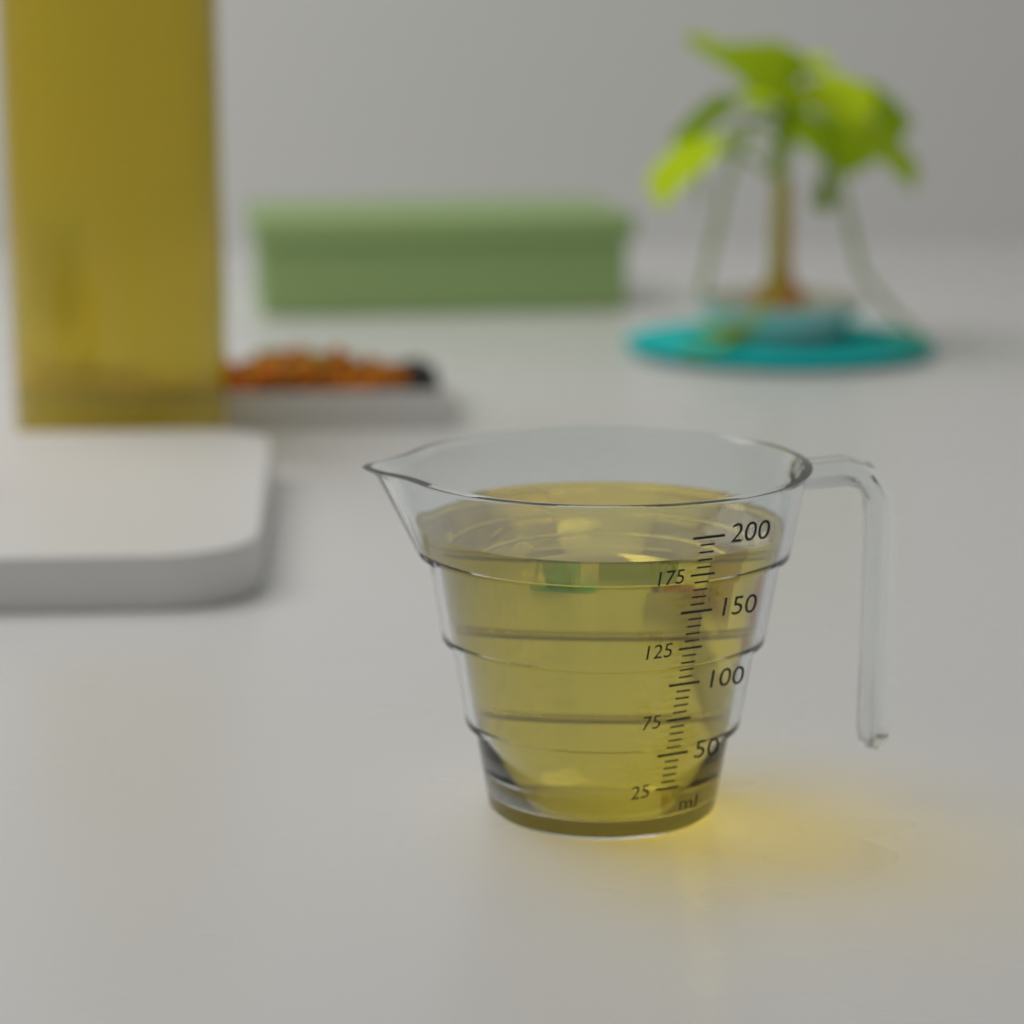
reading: 185 ml
